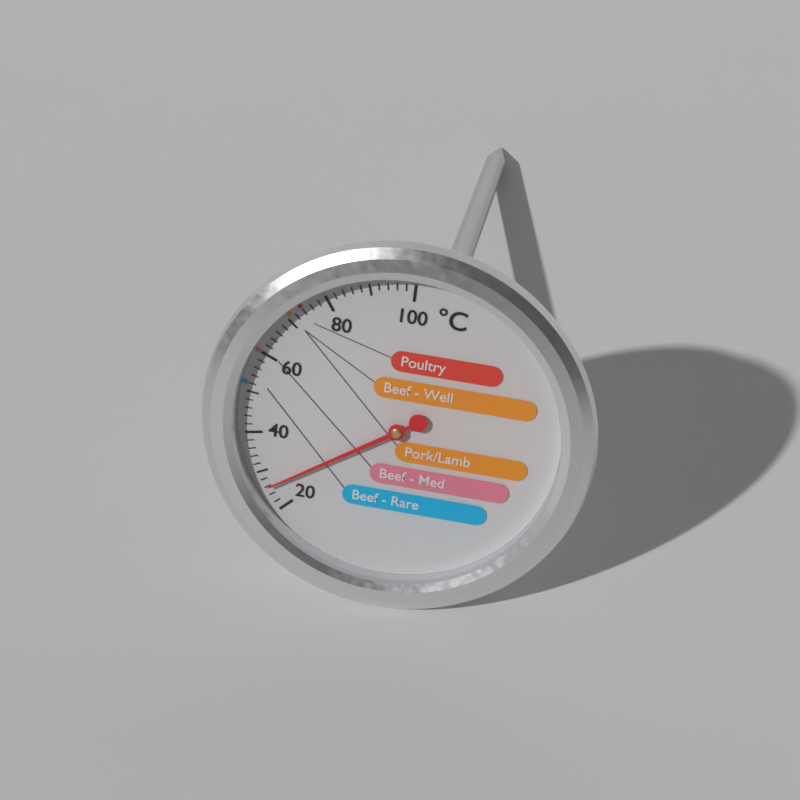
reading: 26 °C
